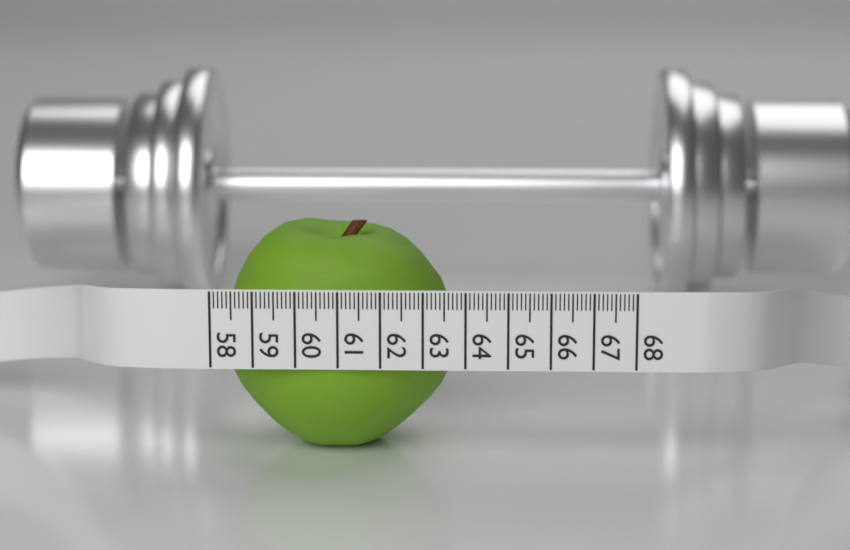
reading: 63.7 (no unit)
